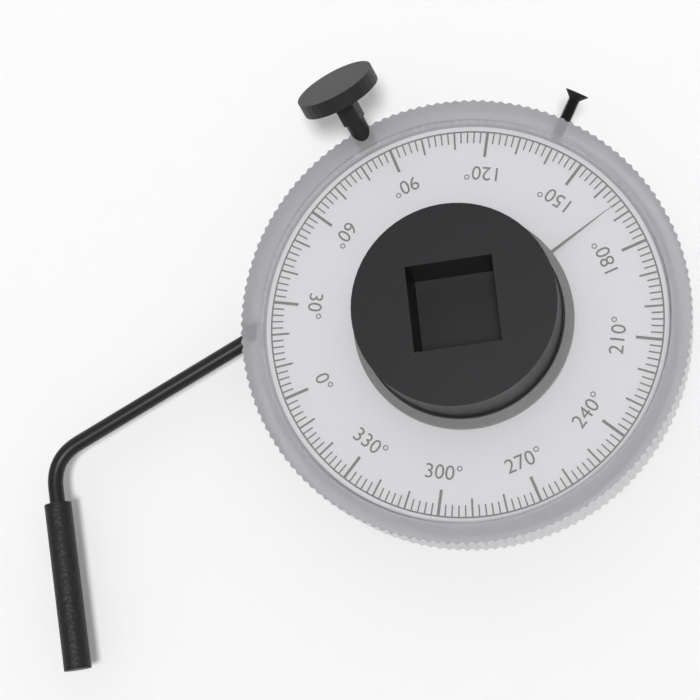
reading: 166 °
